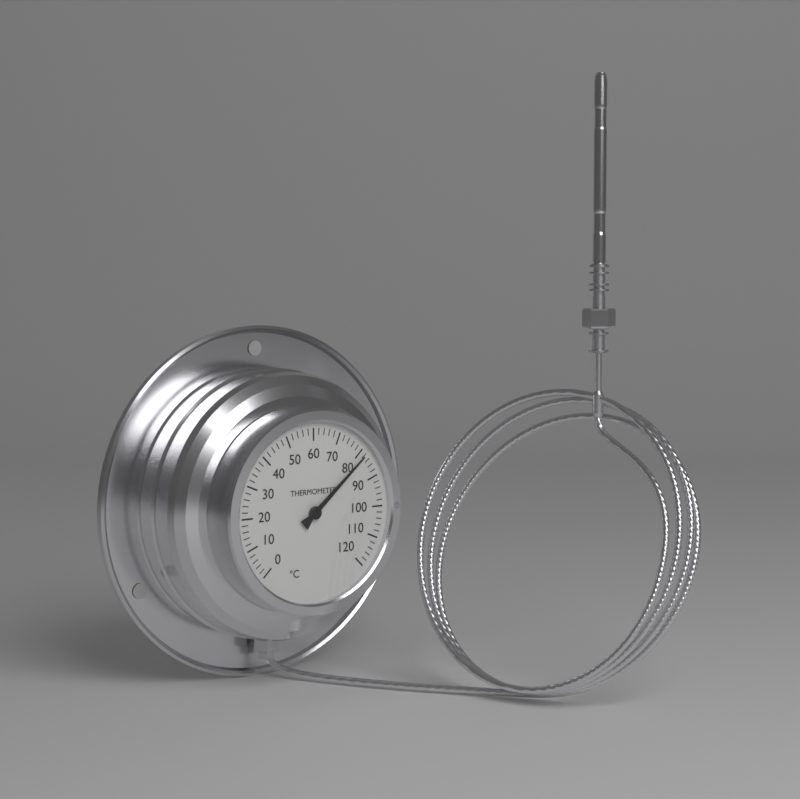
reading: 82 °C
